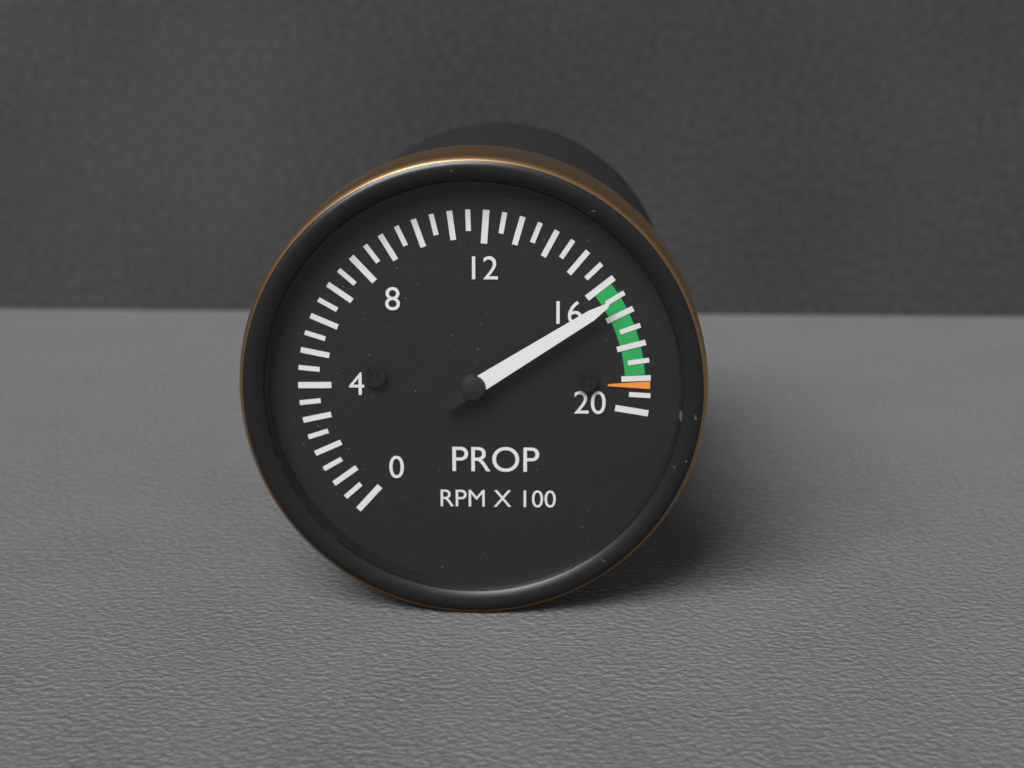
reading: 16.5 RPM X 100
